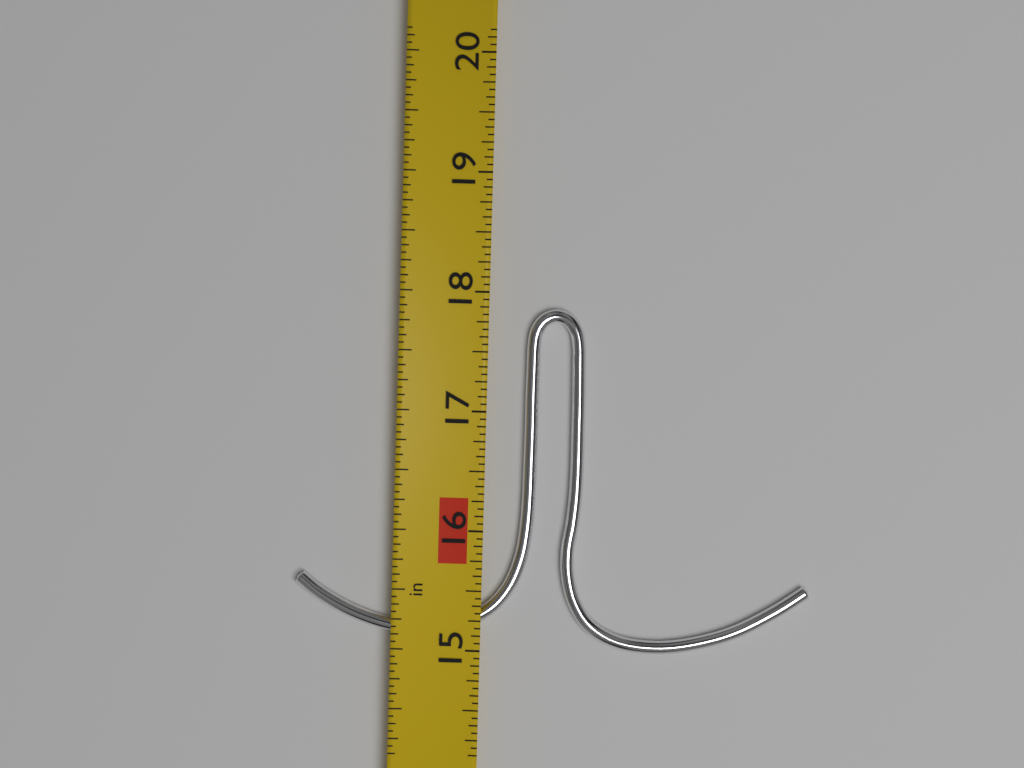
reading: 17.8750 in
